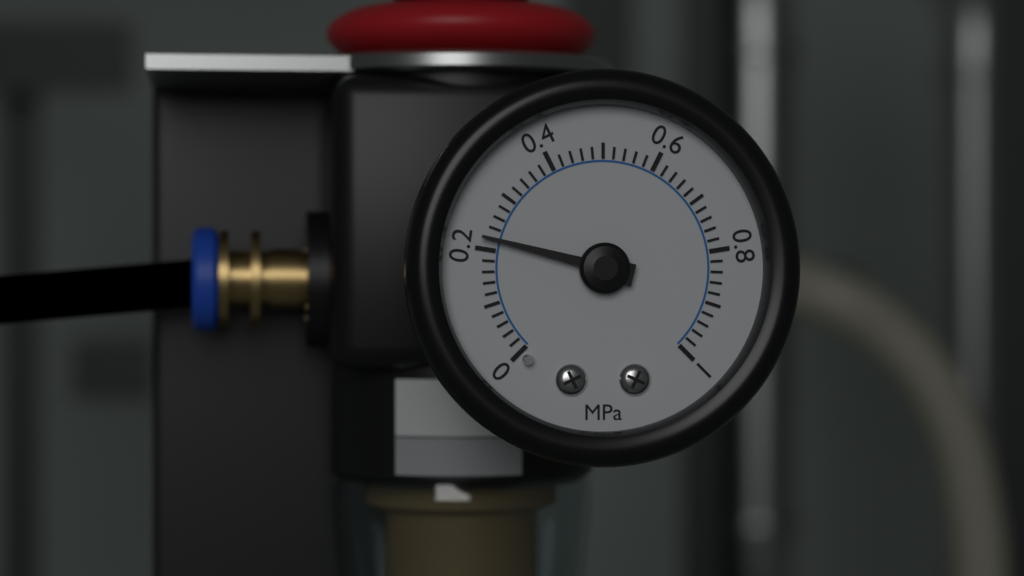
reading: 0.22 MPa
